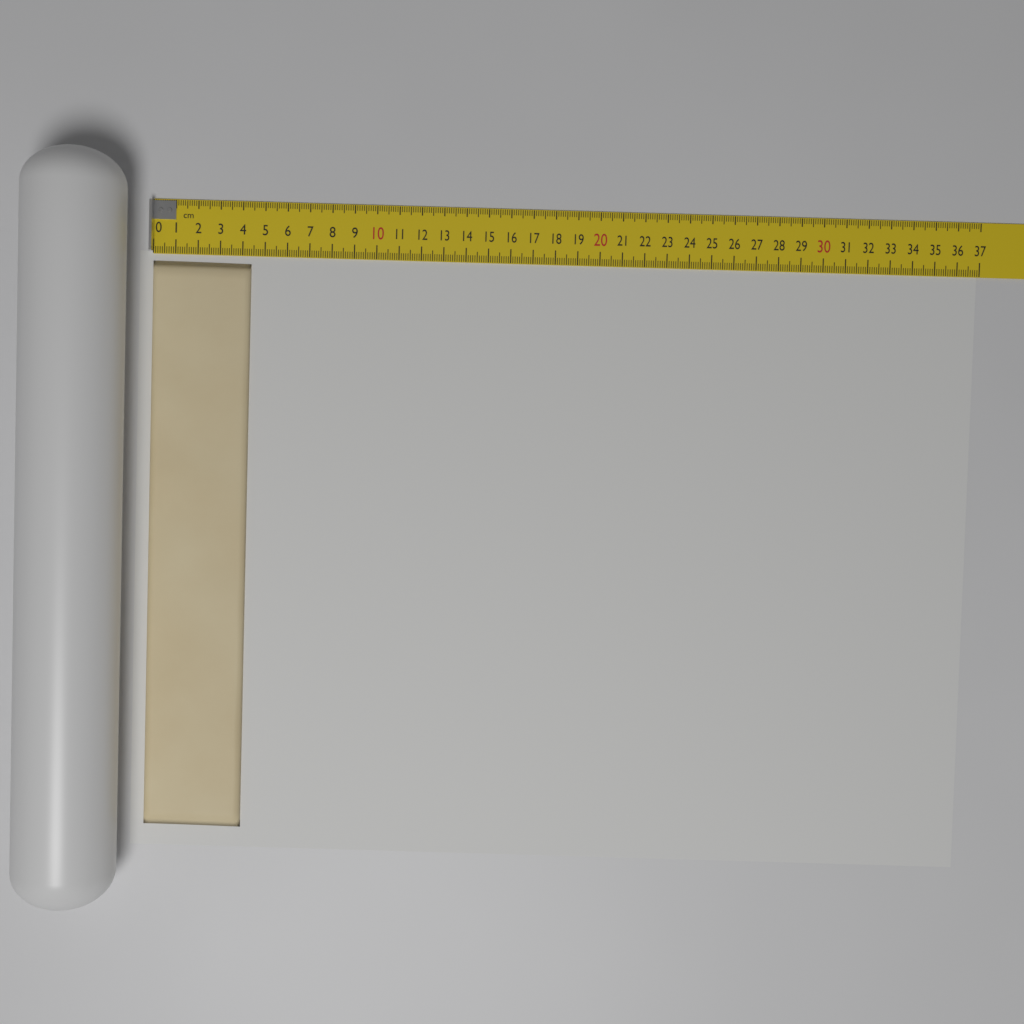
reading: 4.4 cm
